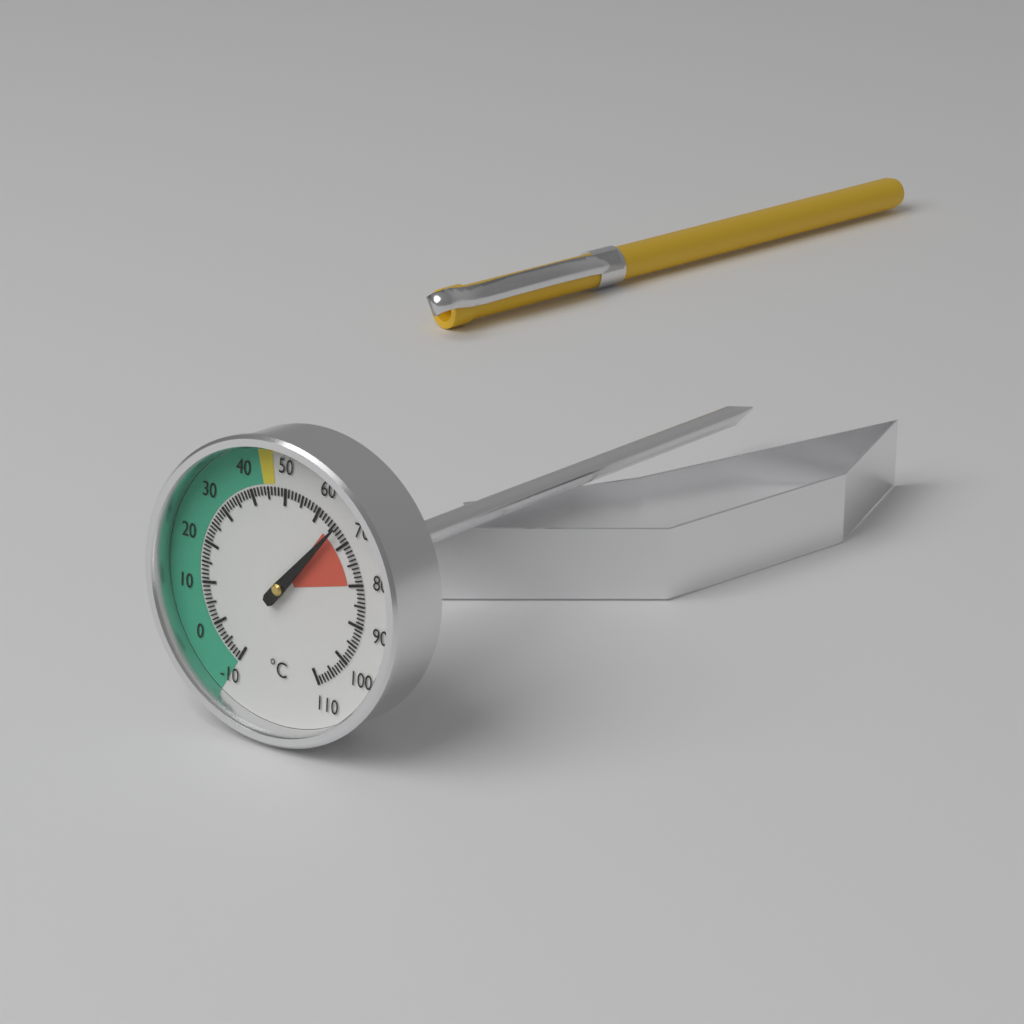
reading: 66 °C
